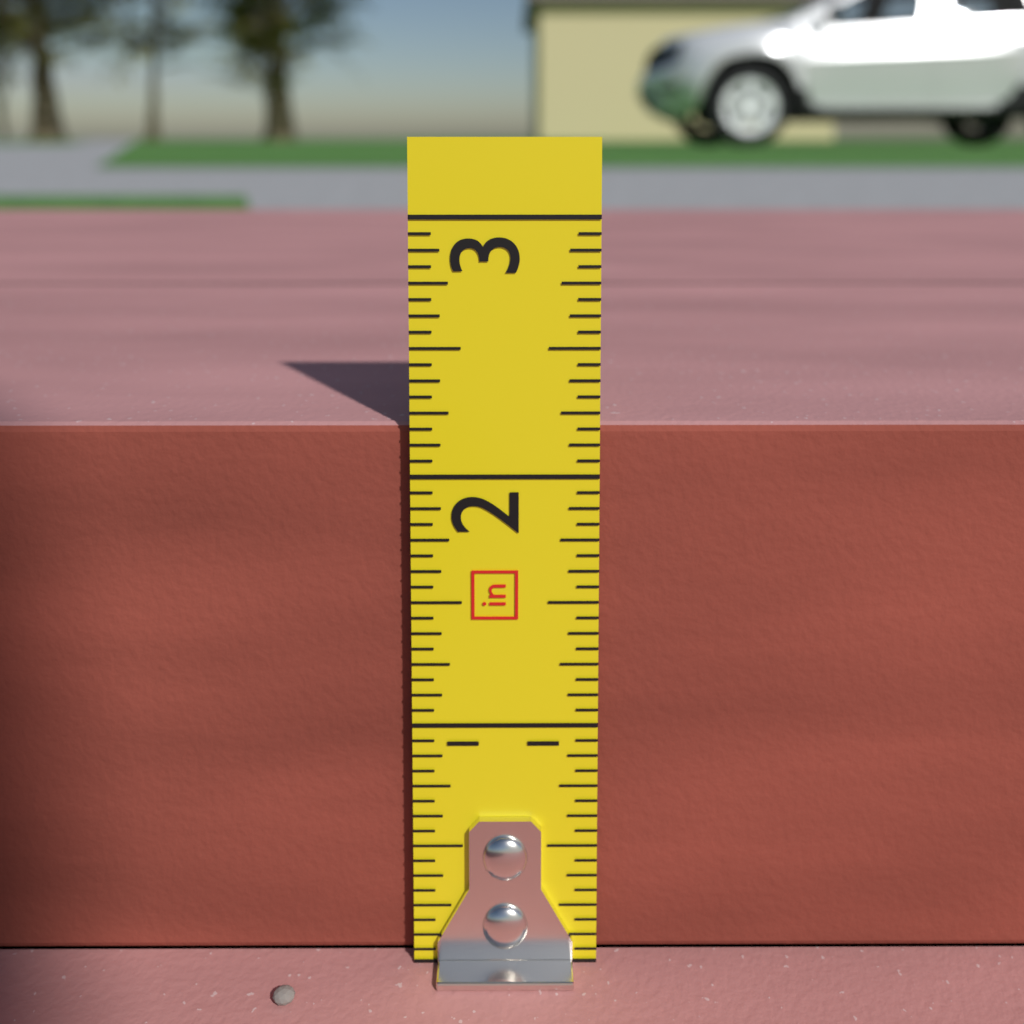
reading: 2.1875 in
